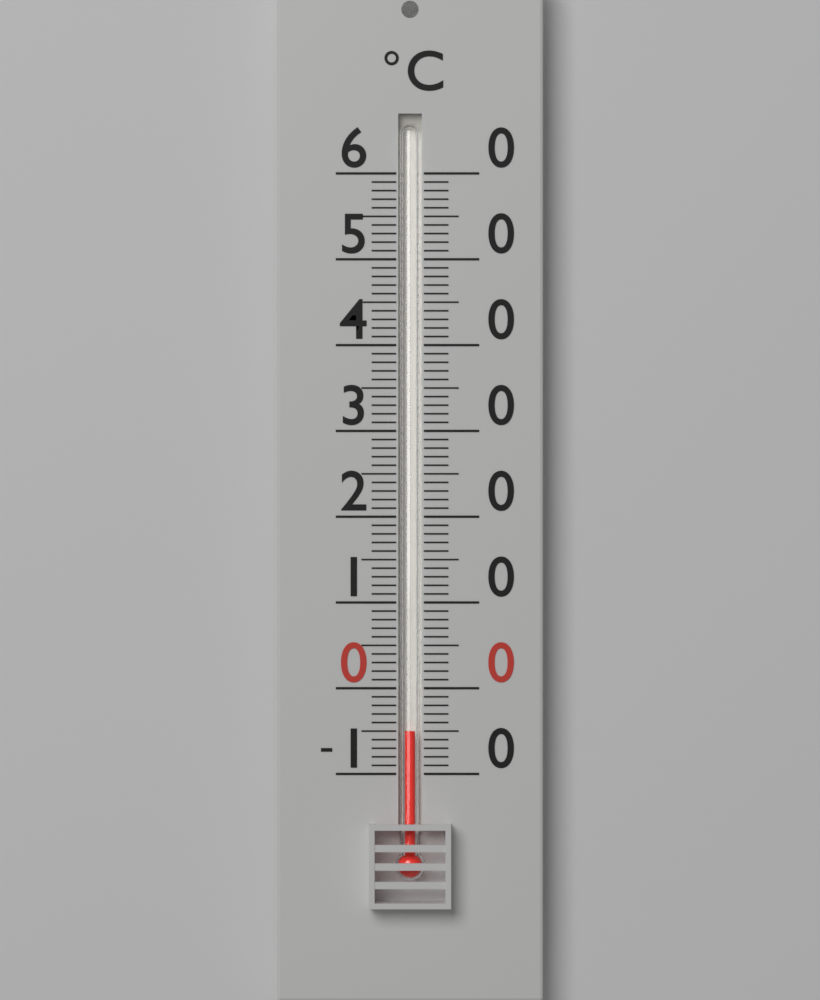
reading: -5 °C
